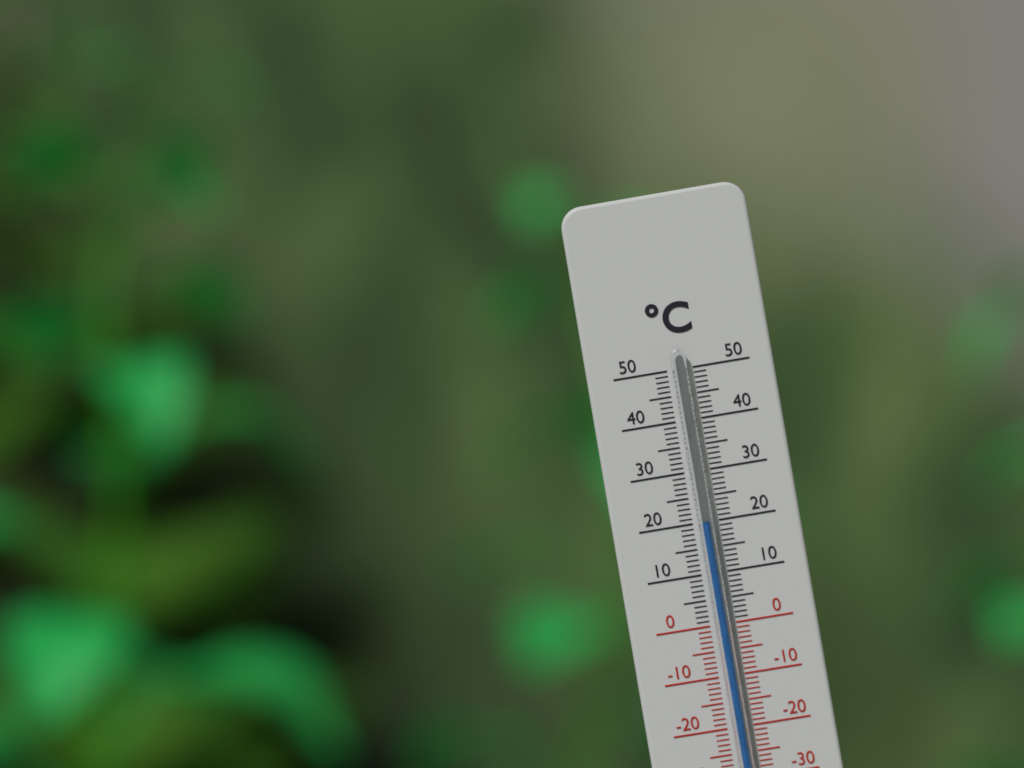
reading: 20 °C
